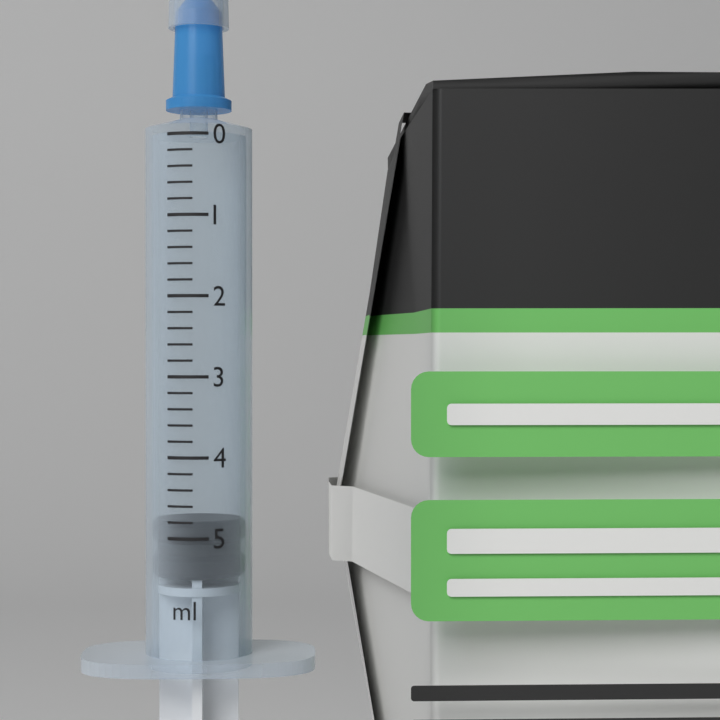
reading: 4.8 ml
